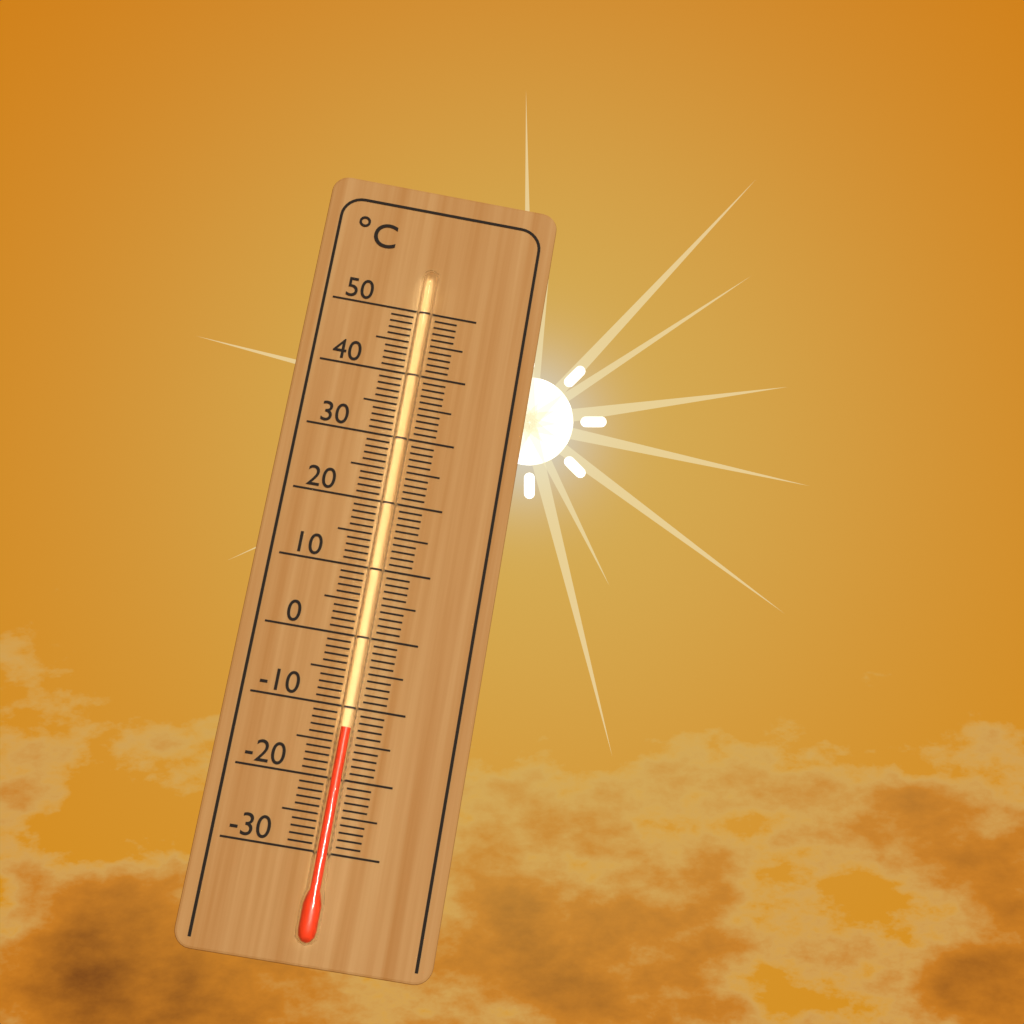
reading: -13 °C
